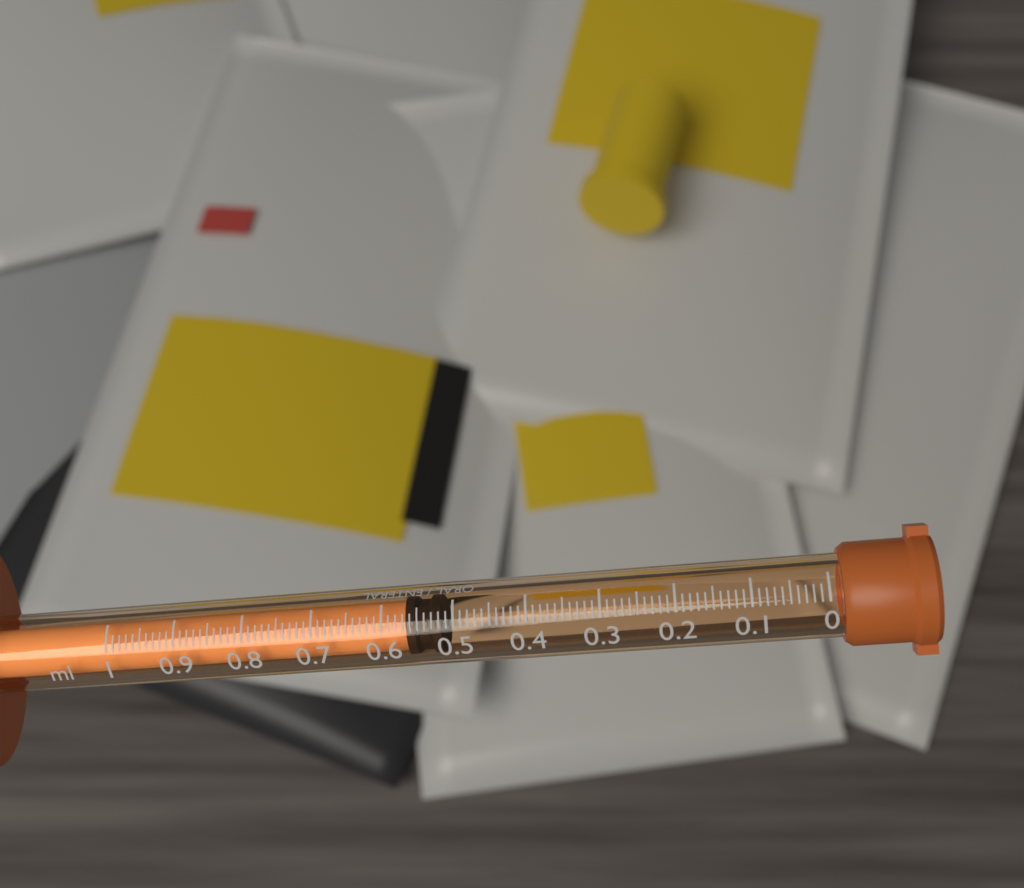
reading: 0.52 ml
